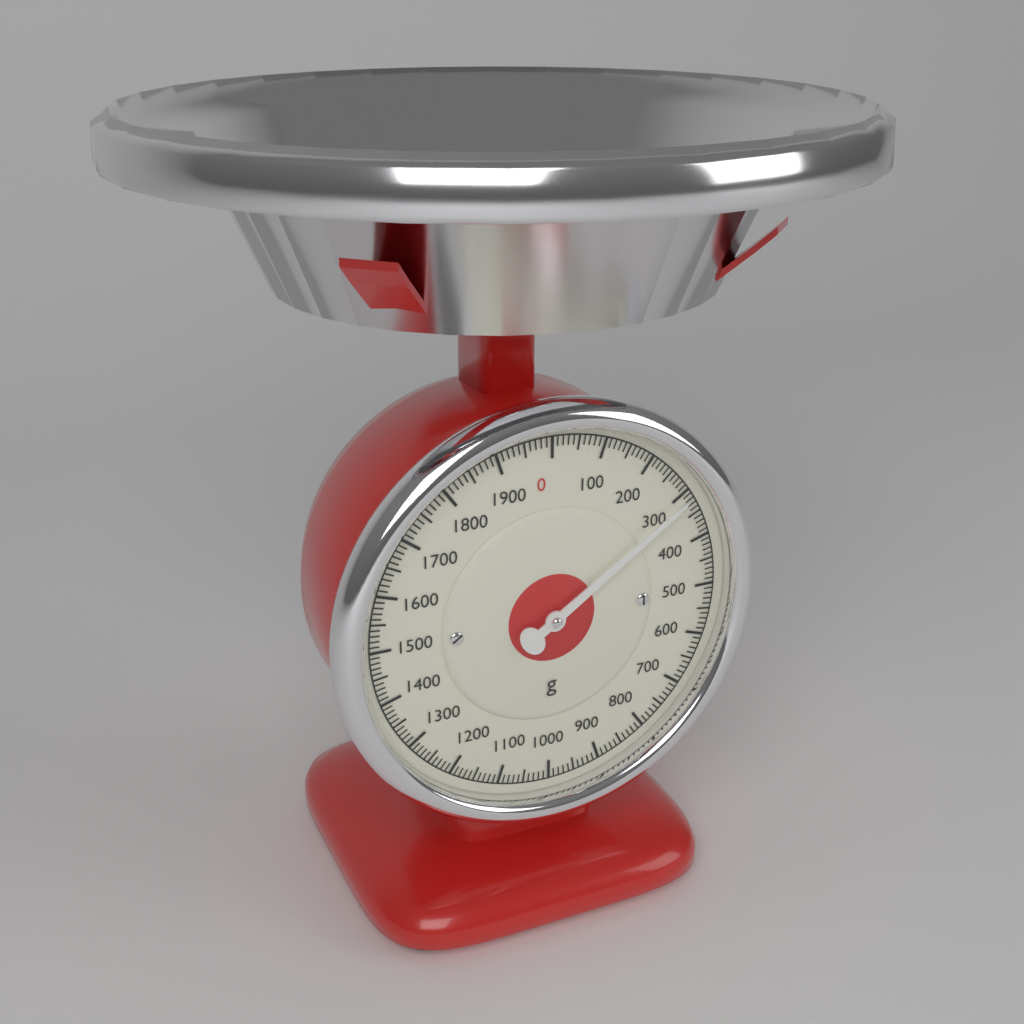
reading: 310 g
